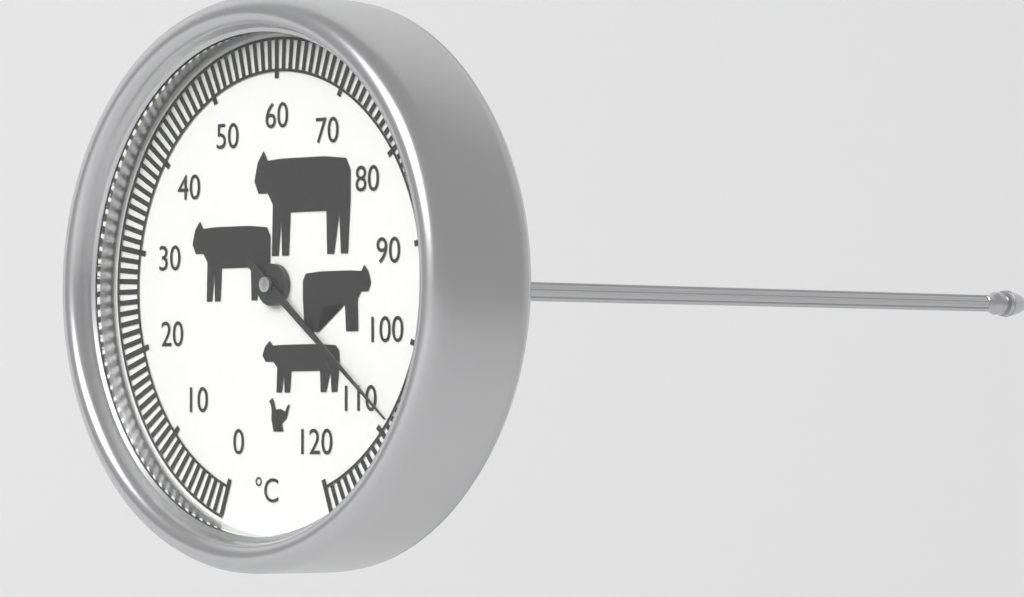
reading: 108 °C
